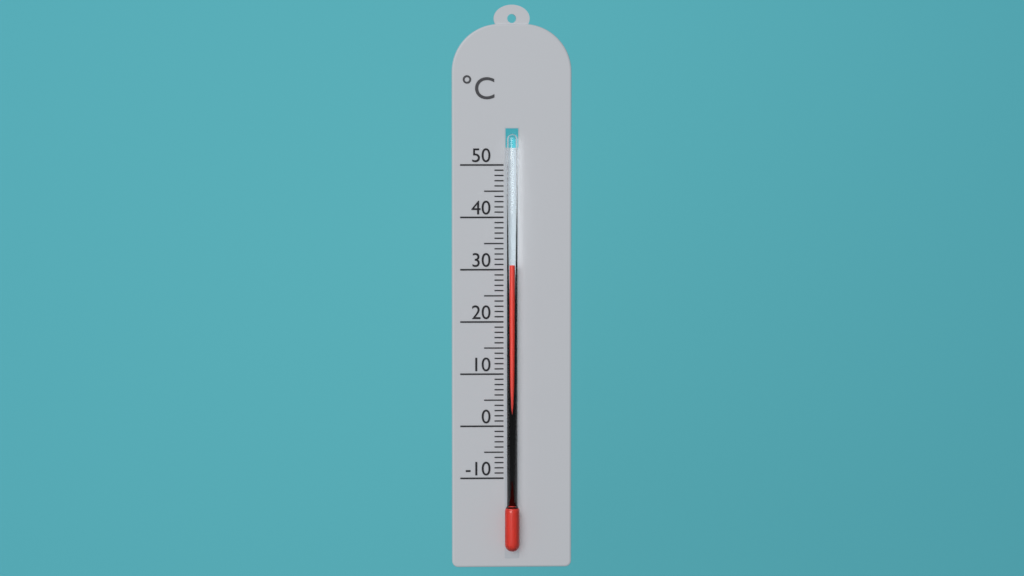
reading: 31 °C
